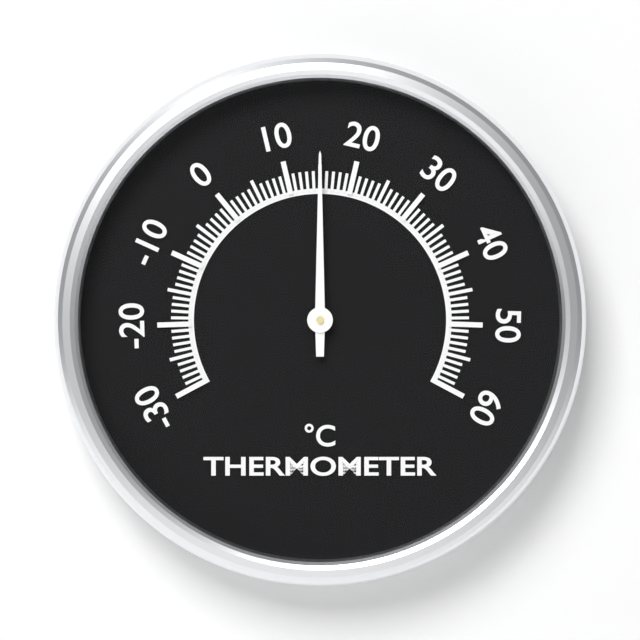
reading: 15 °C
